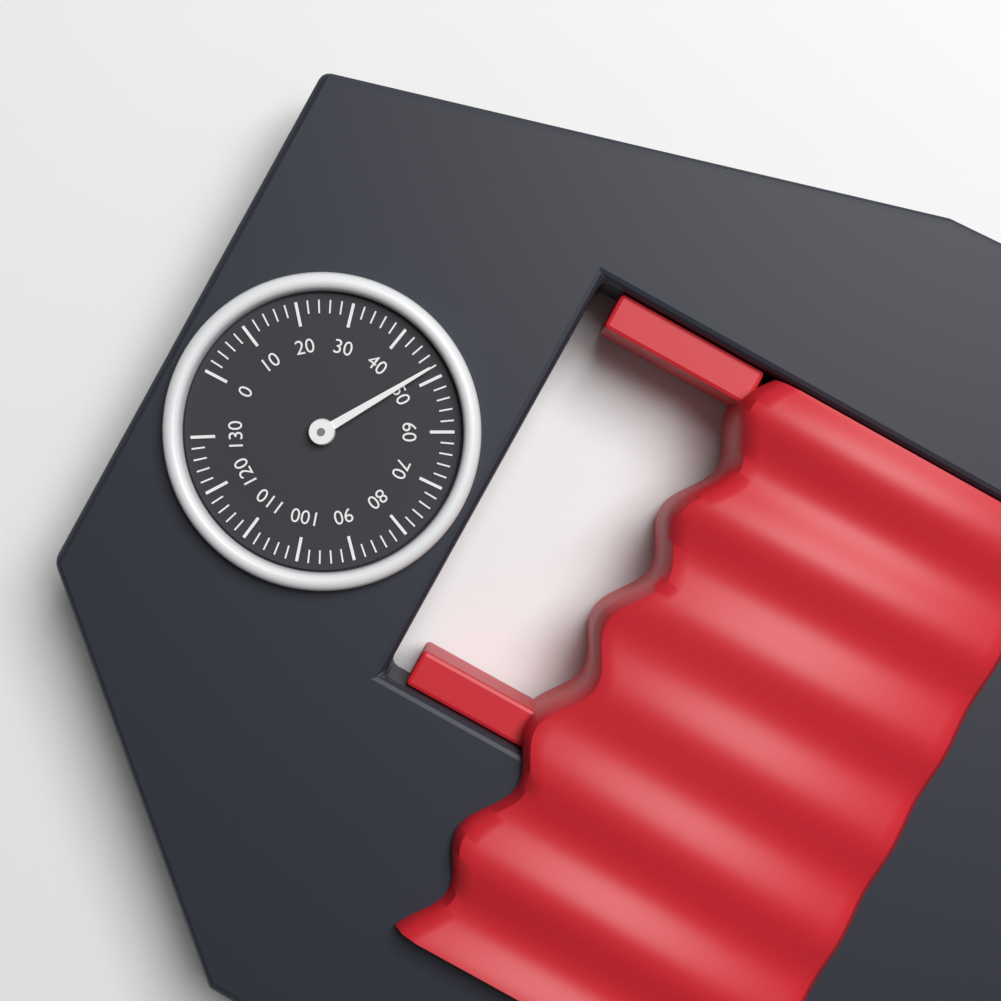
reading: 48 (no unit)
